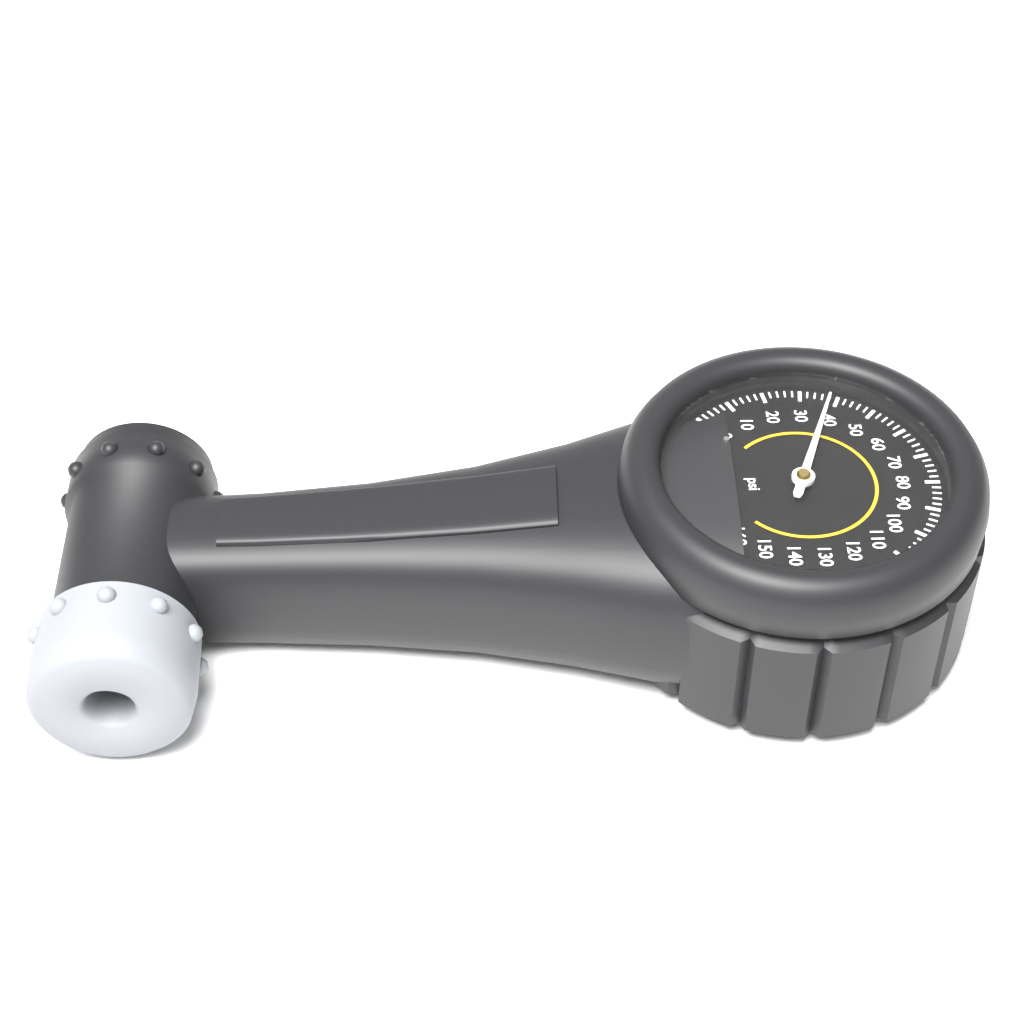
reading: 38 psi
